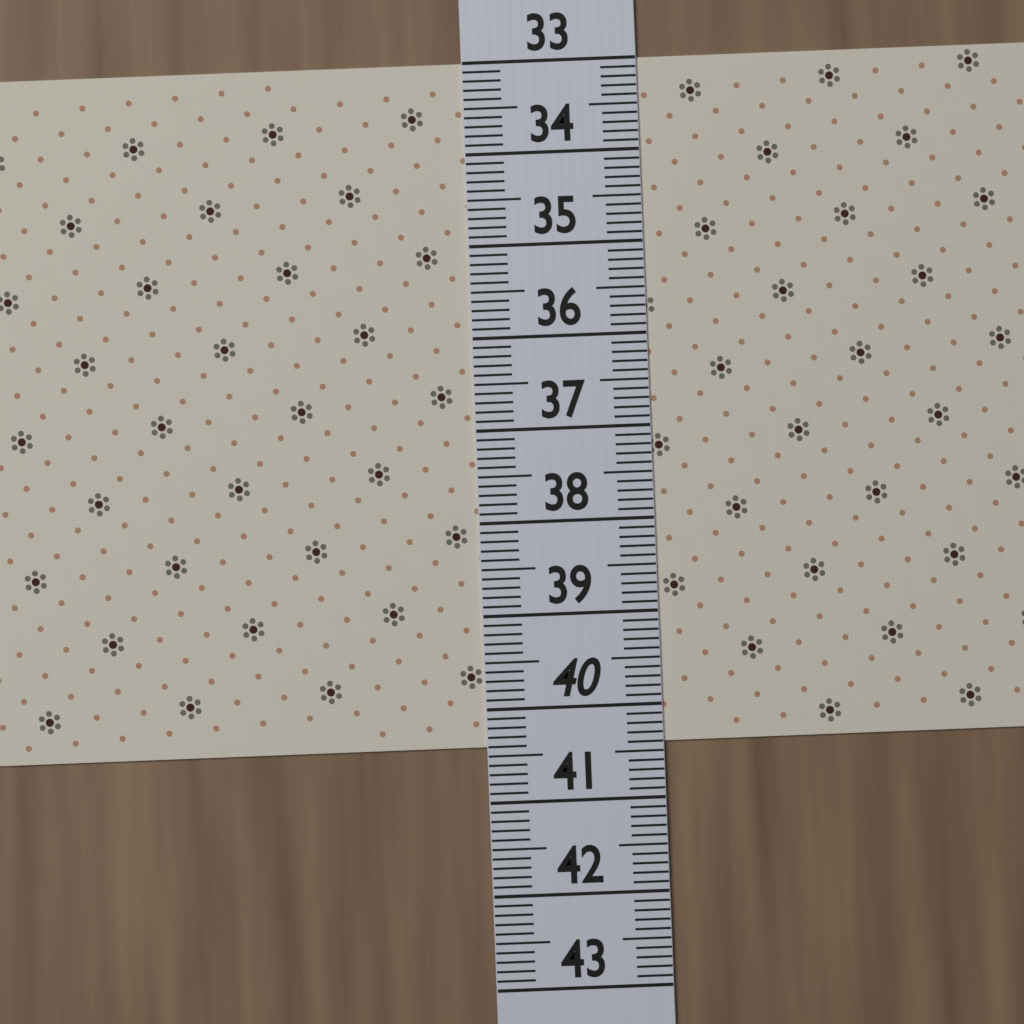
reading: 40.4 (no unit)
